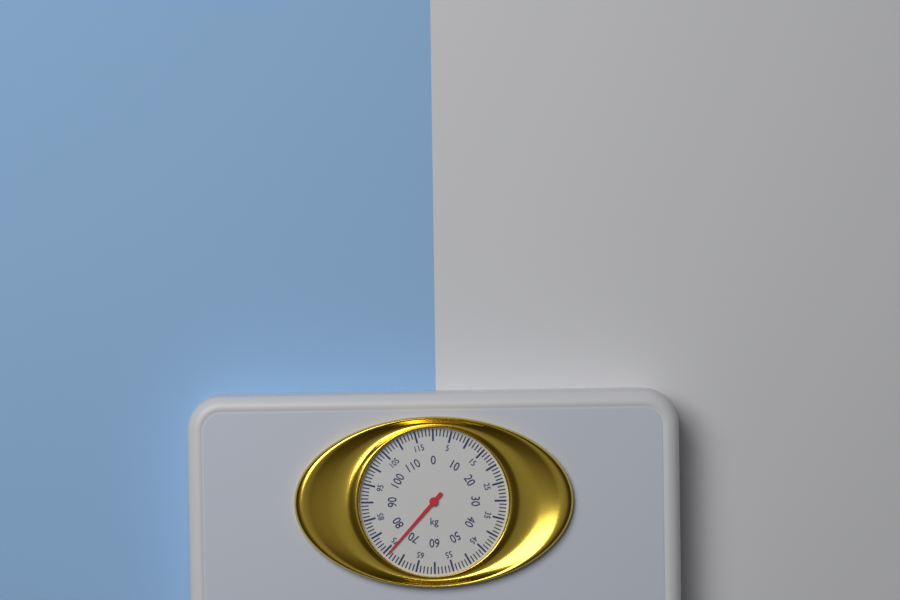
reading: 74 kg
